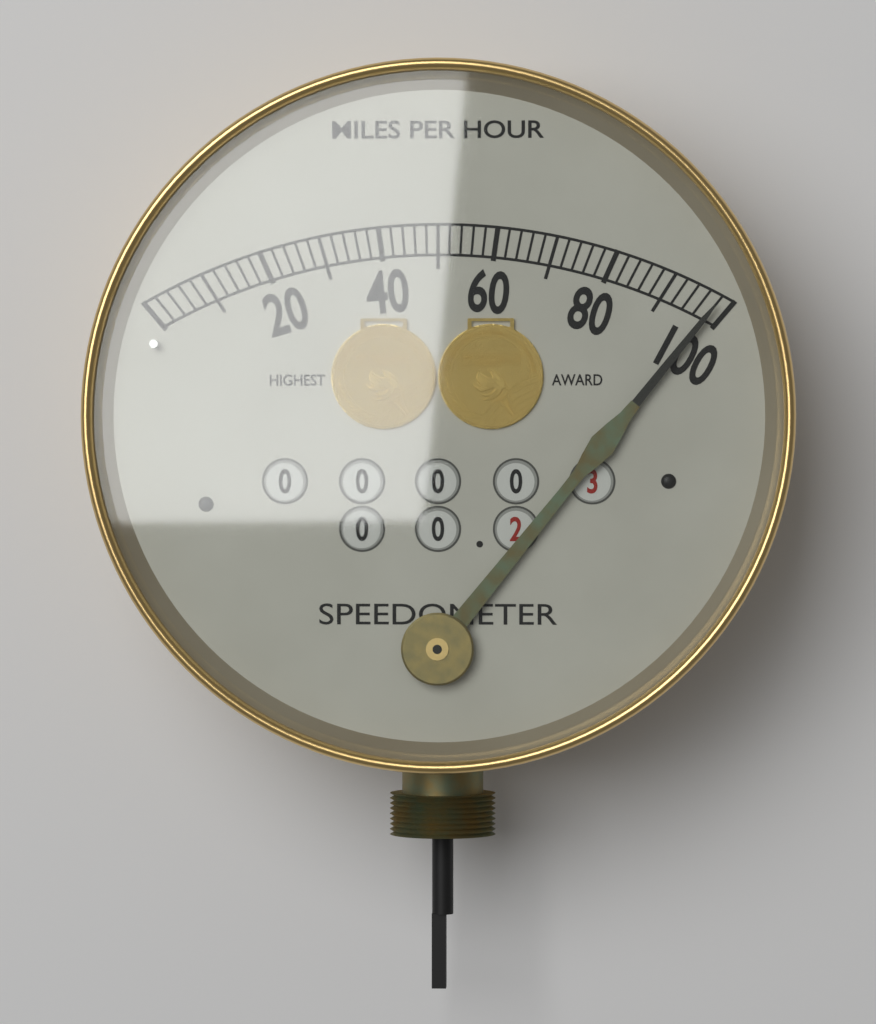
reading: 98 mph
